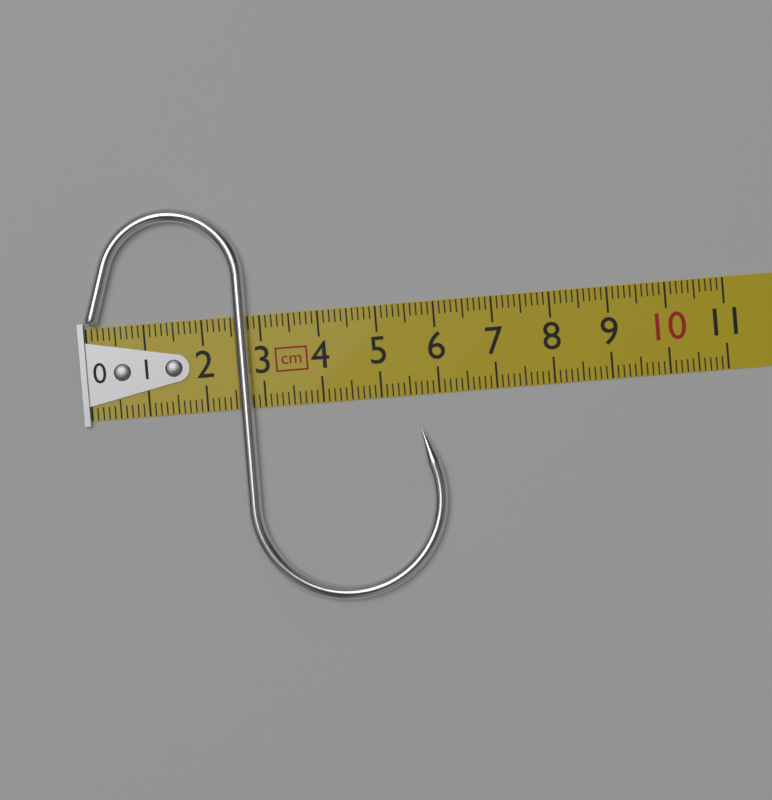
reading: 6.0 cm
